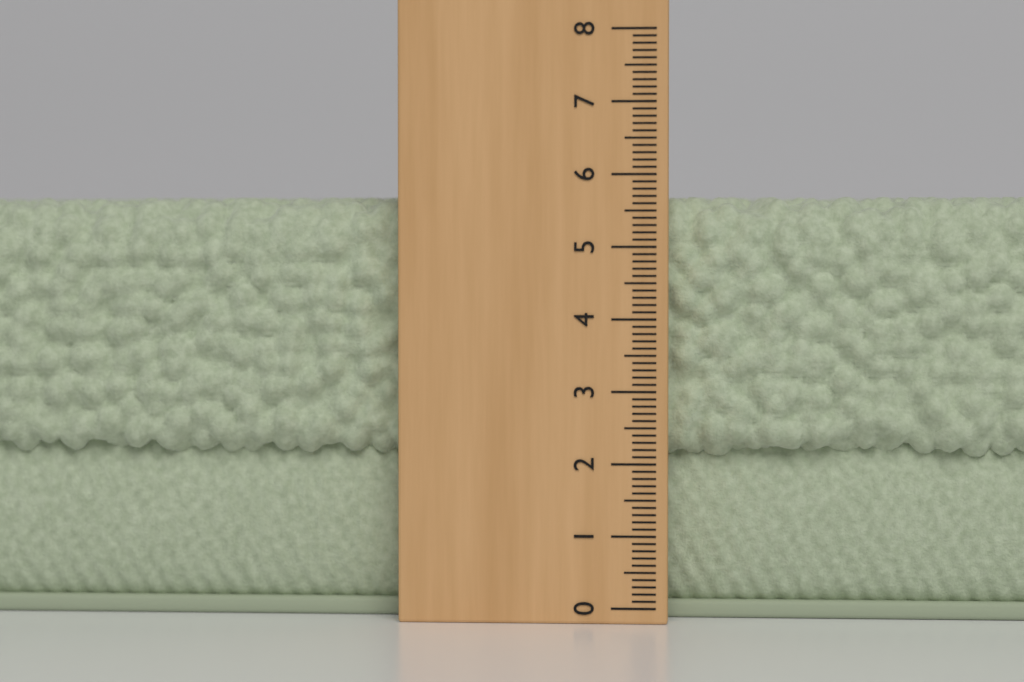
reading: 5.7 (no unit)
